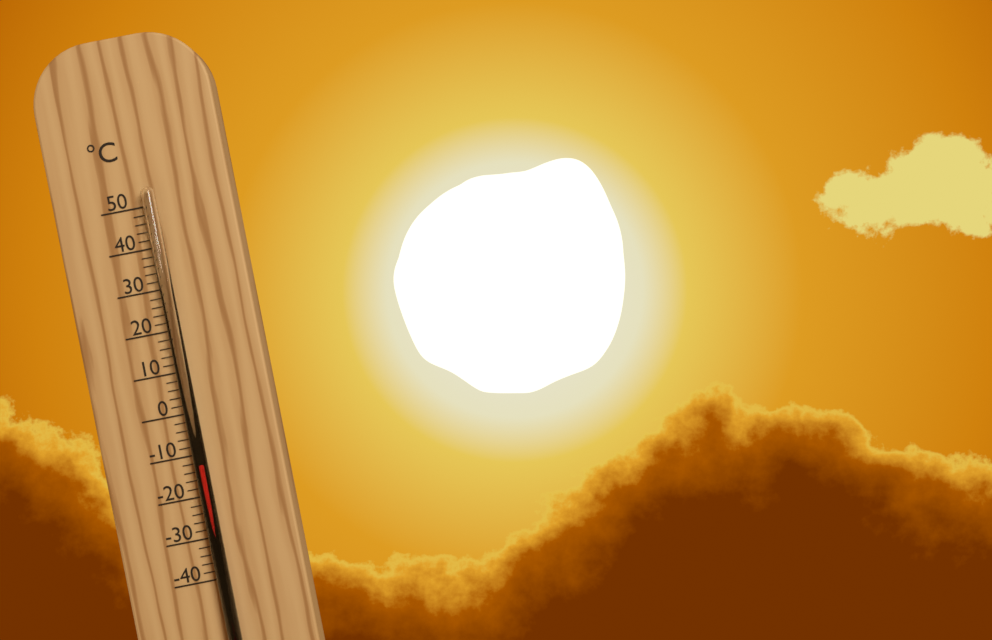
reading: -12 °C
